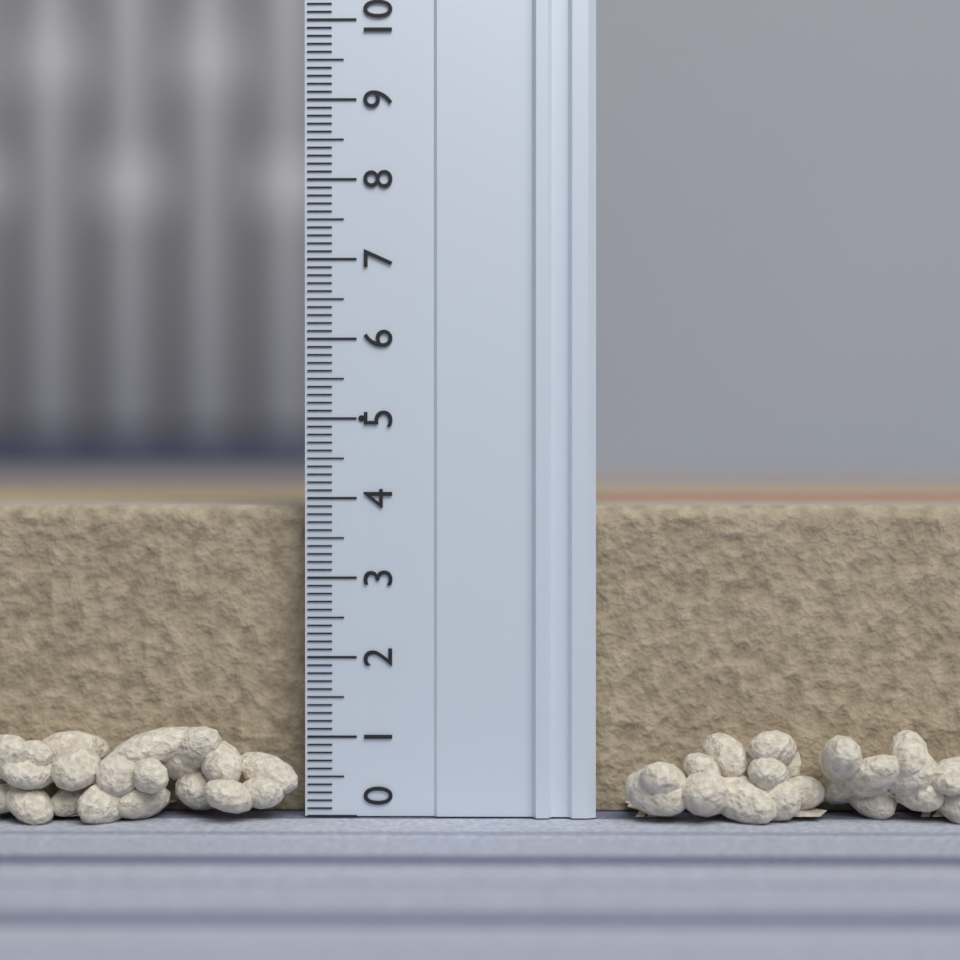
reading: 3.9 (no unit)
